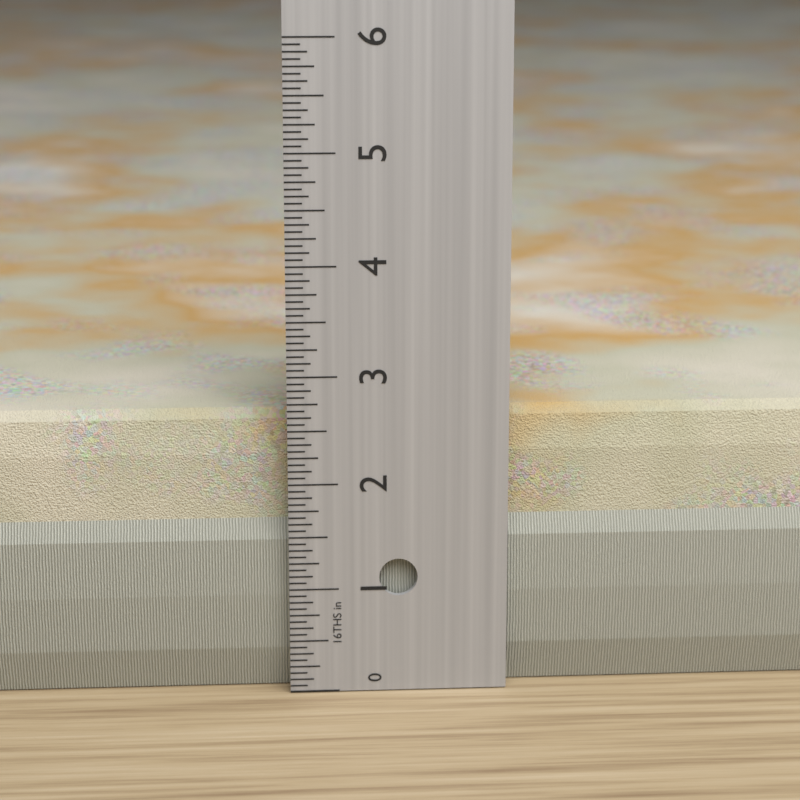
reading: 2.6250 in
